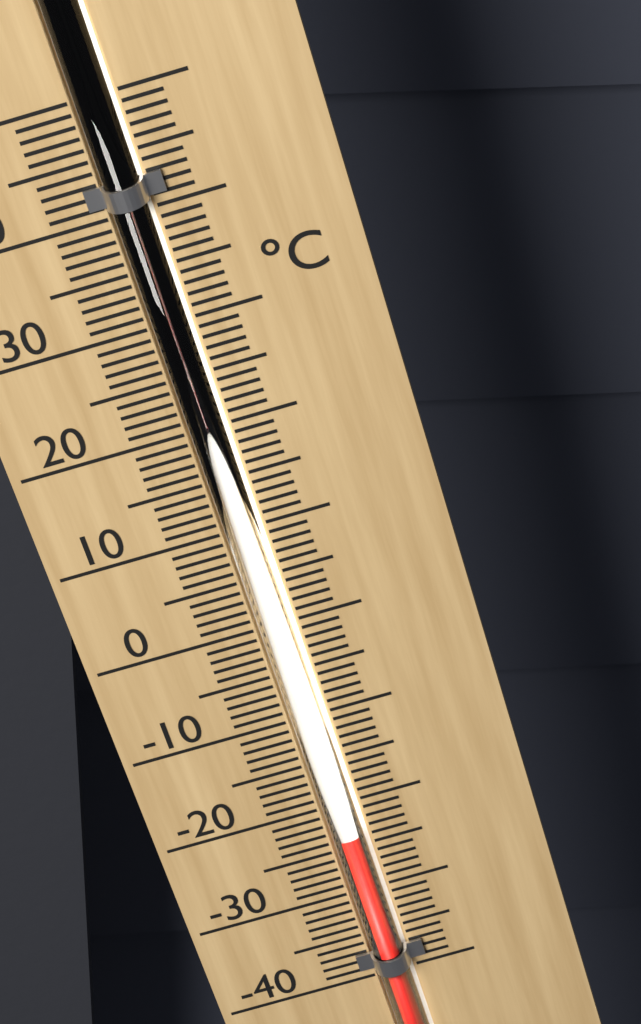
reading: -23 °C
